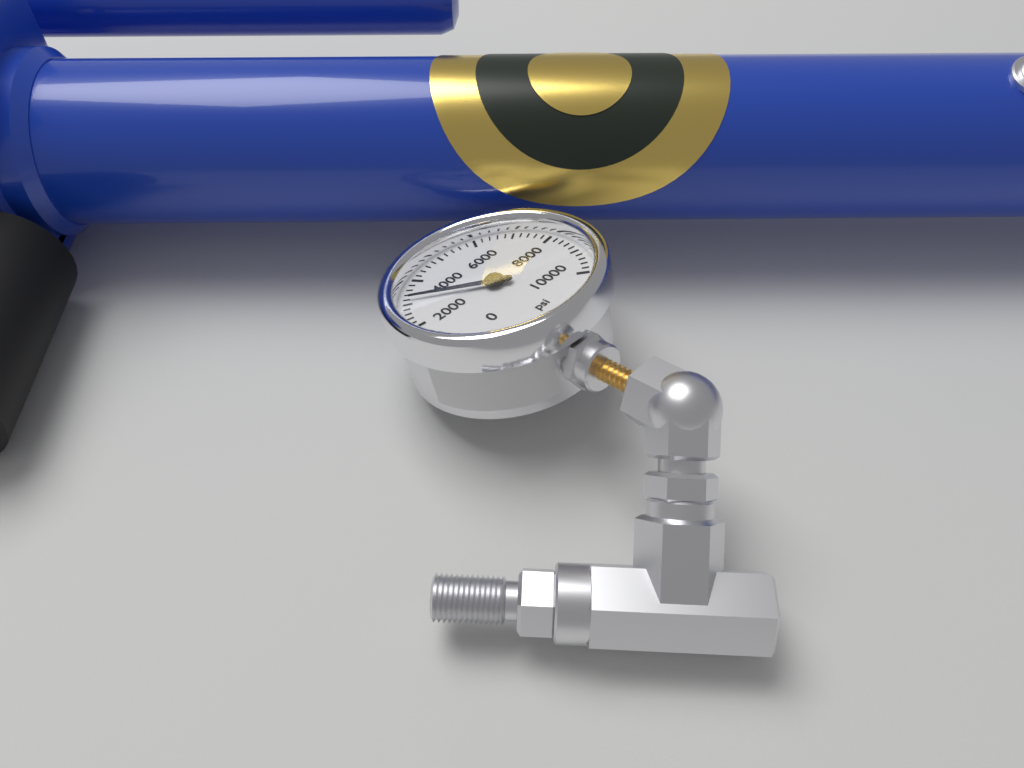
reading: 3200 psi
